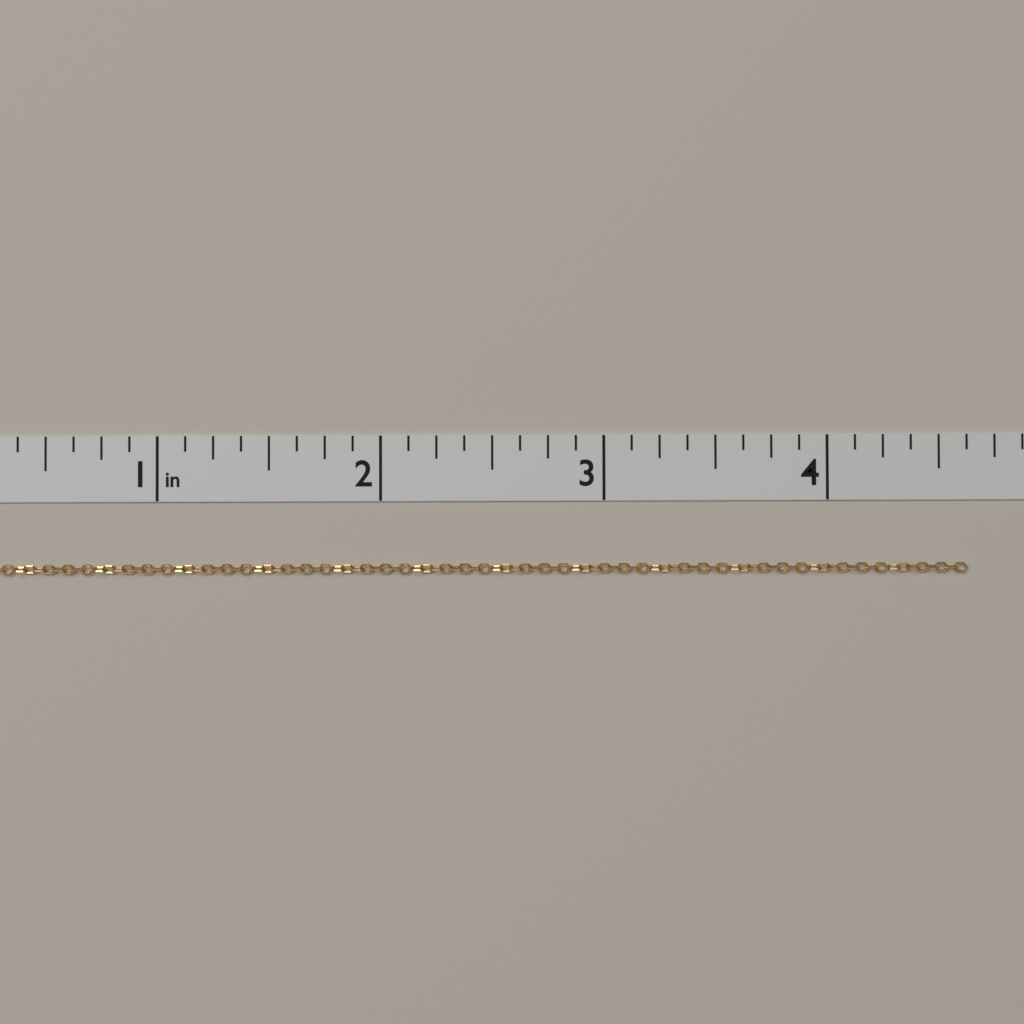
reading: 4.625 in
